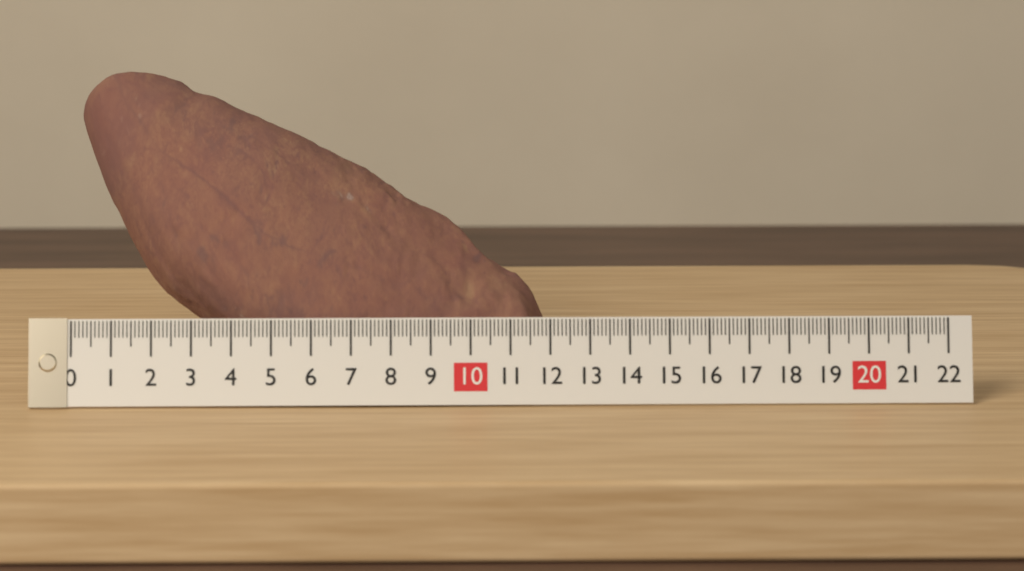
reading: 11.9 (no unit)
